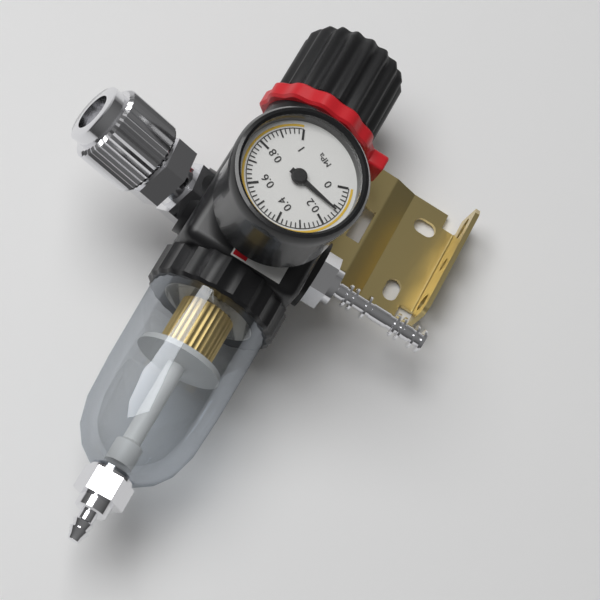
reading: 0.12 MPa
